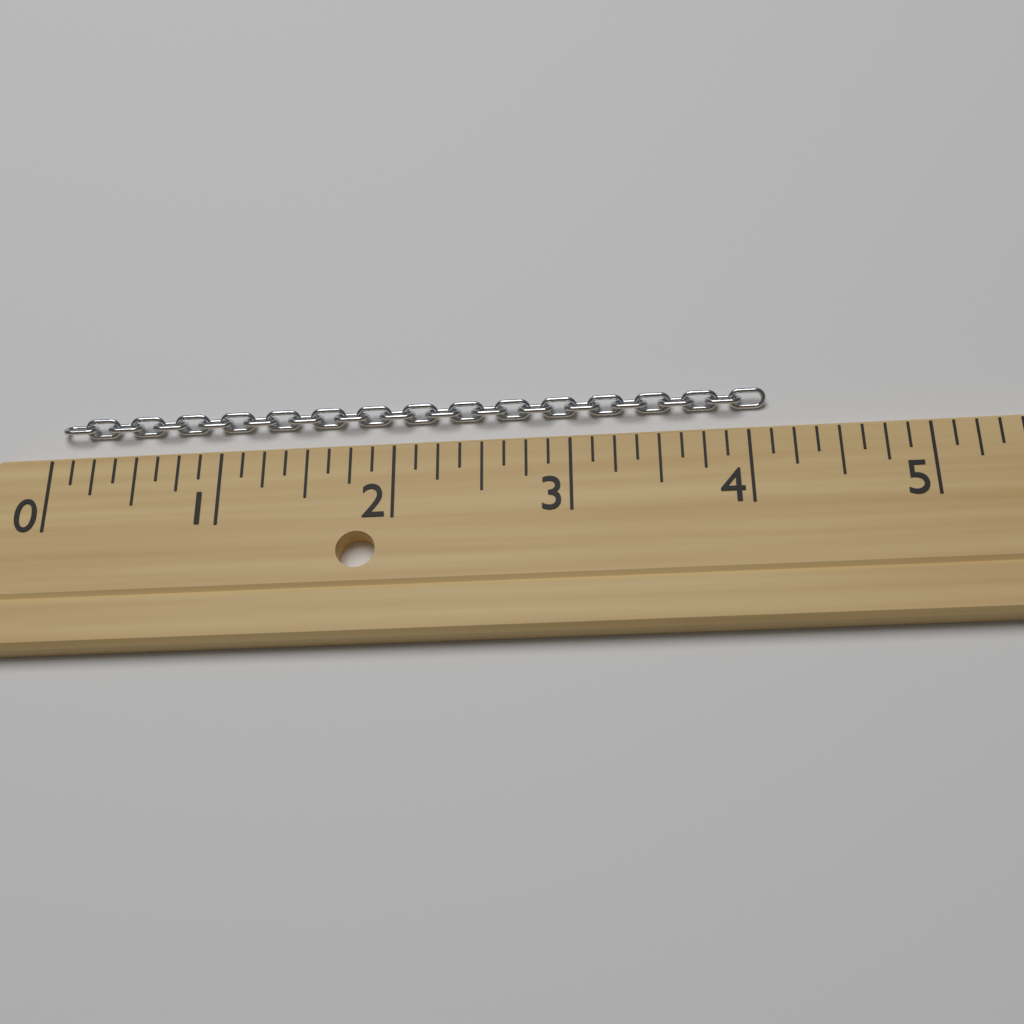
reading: 4.125 (no unit)
